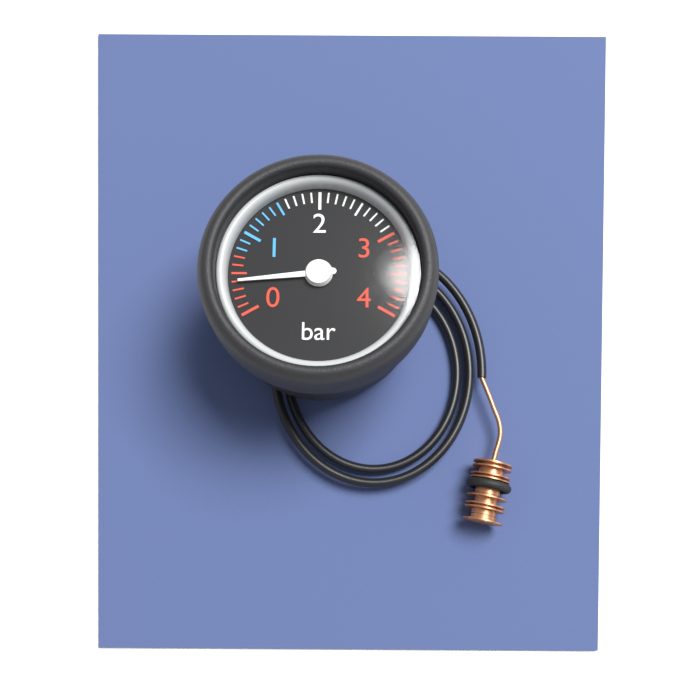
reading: 0.4 bar
